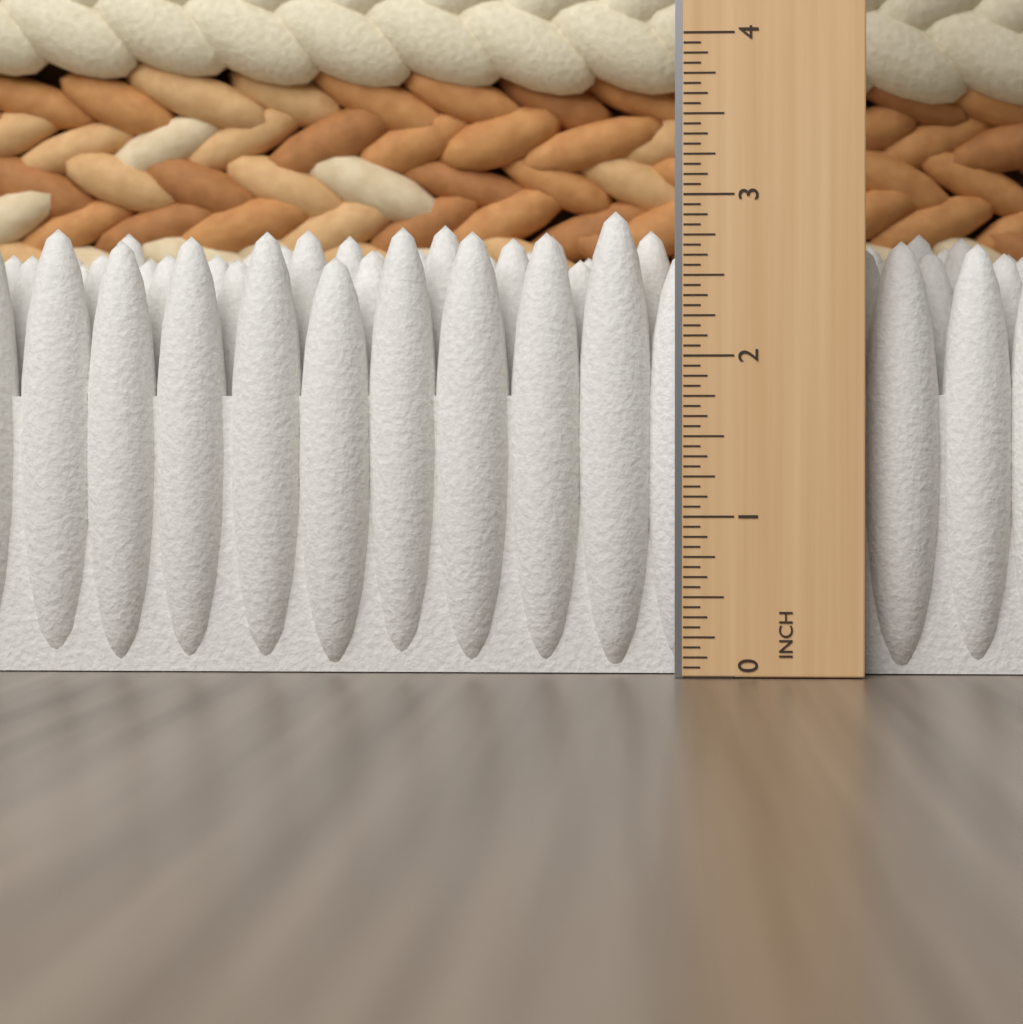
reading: 2.9375 in
